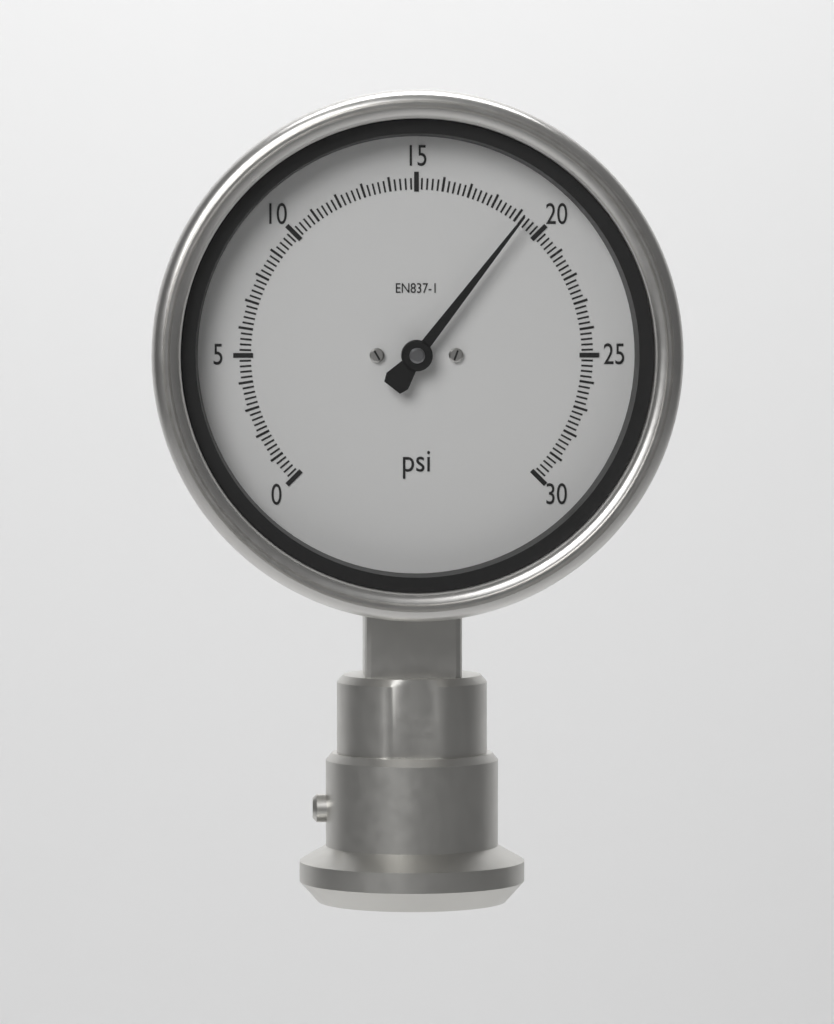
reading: 19.2 psi
